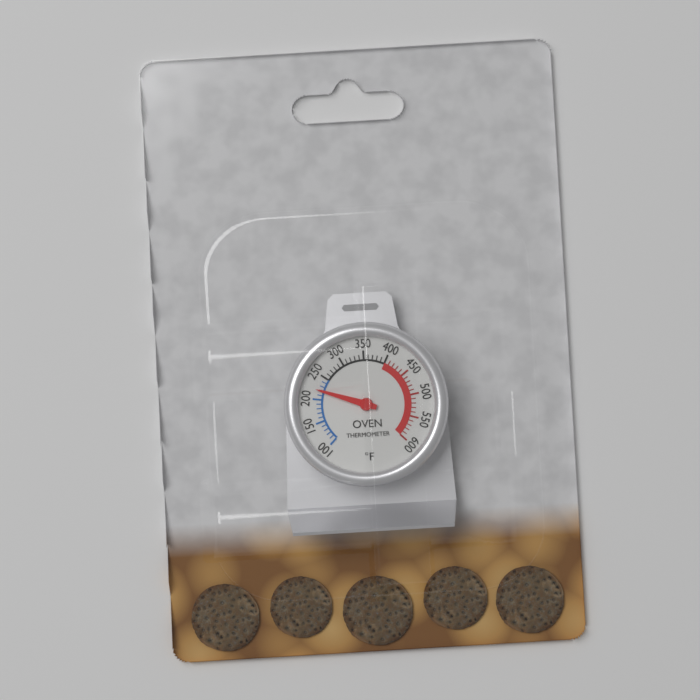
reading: 220 °F
